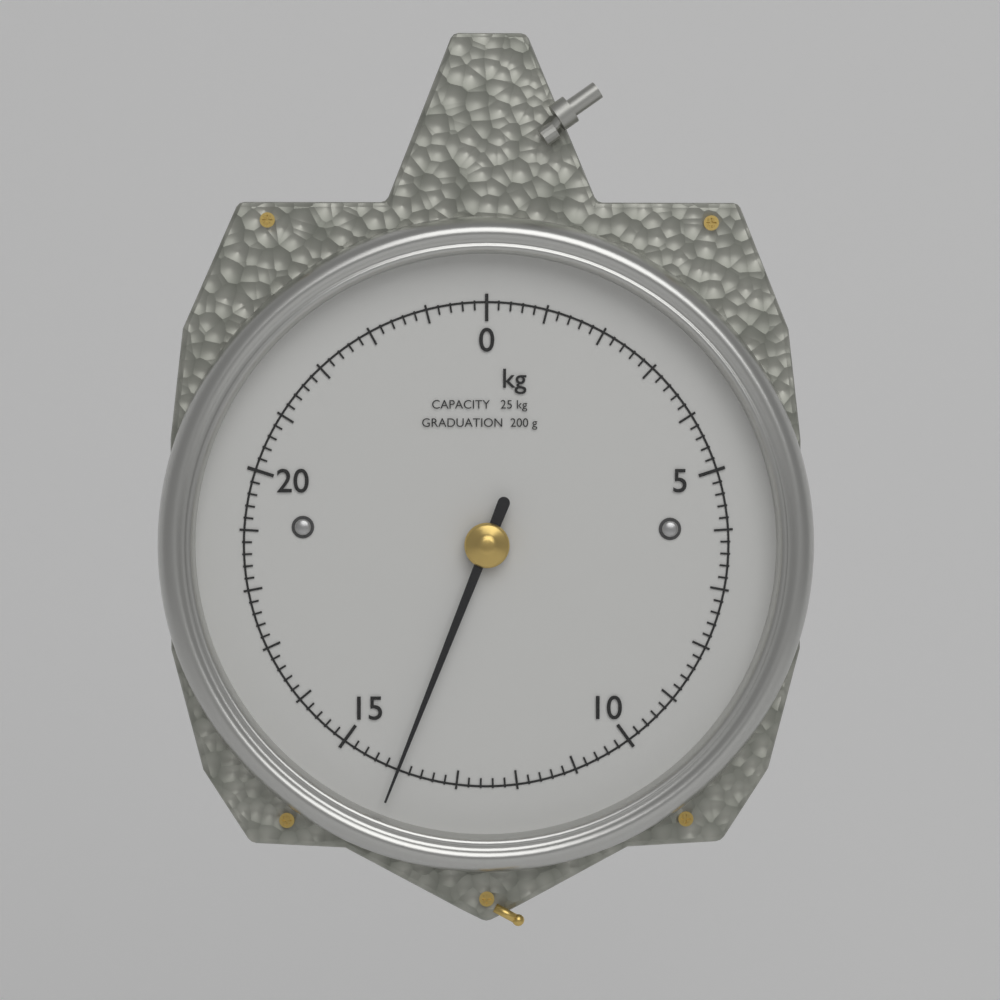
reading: 14.0 kg
